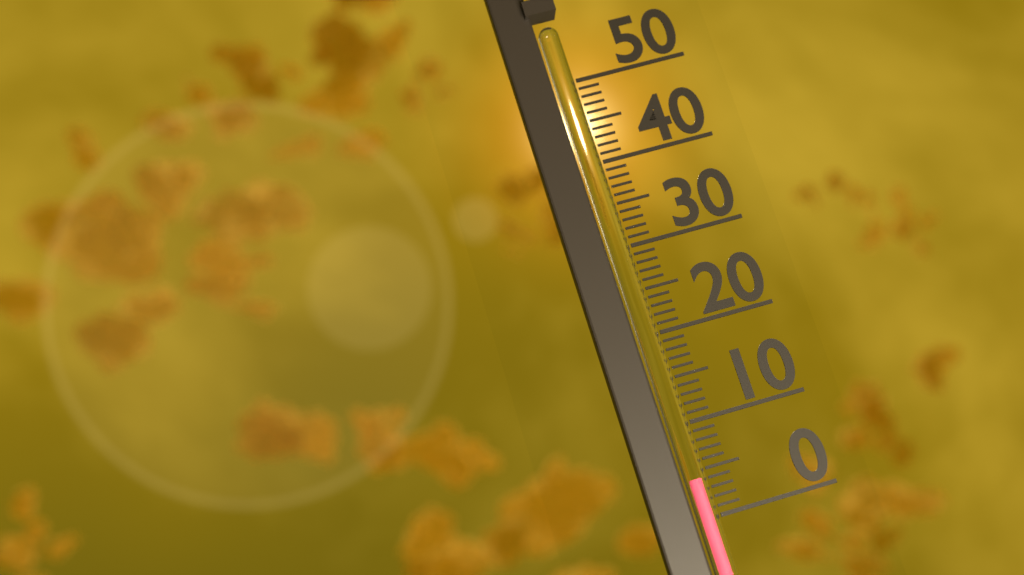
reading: 4 (no unit)
